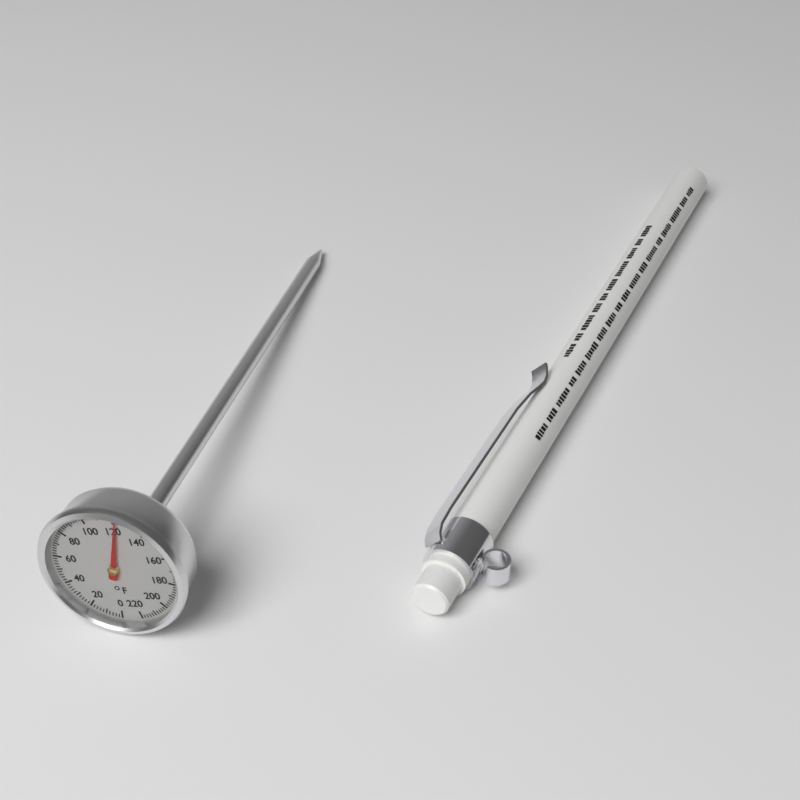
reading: 122 °F
